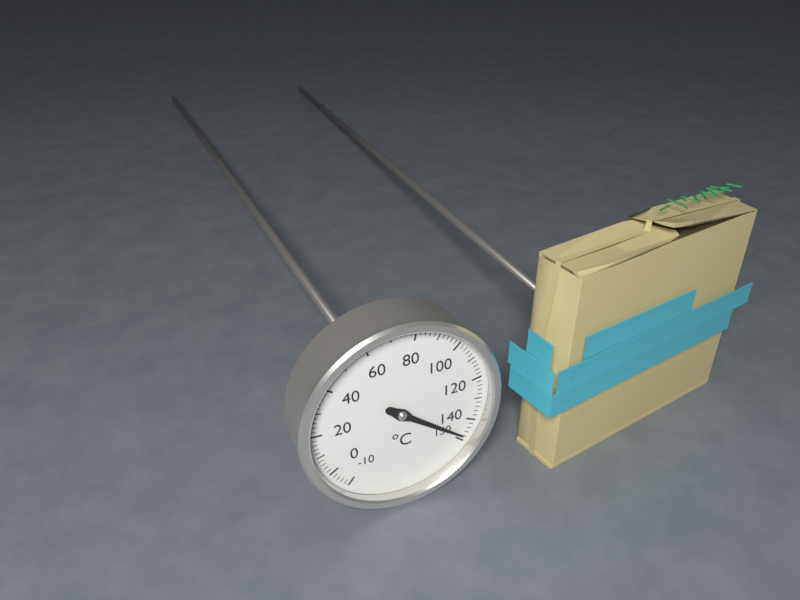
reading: 148 °C
